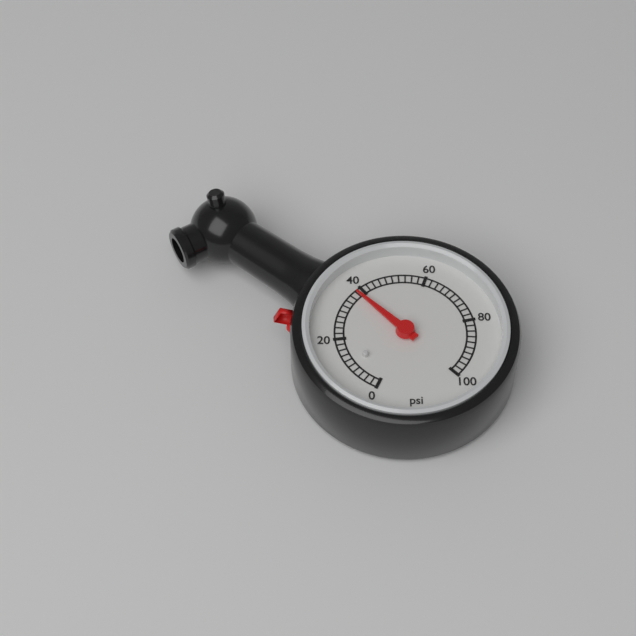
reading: 38 psi
